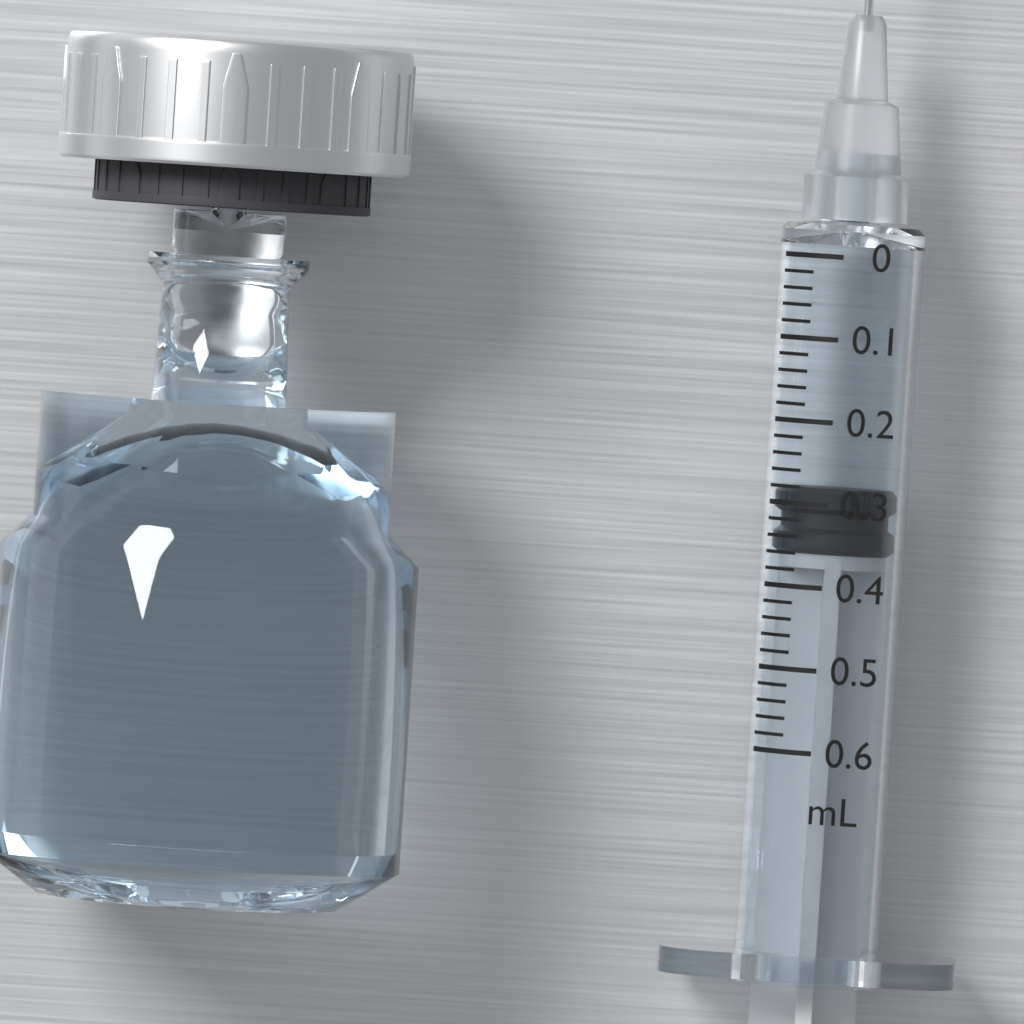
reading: 0.28 mL
